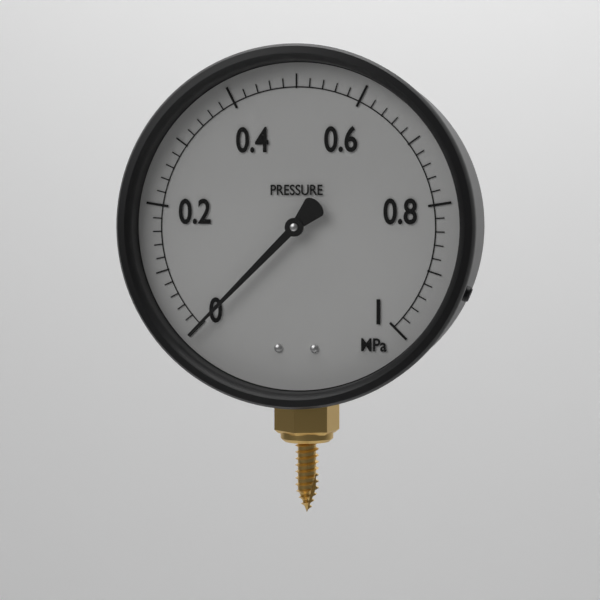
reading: 0.00 MPa
